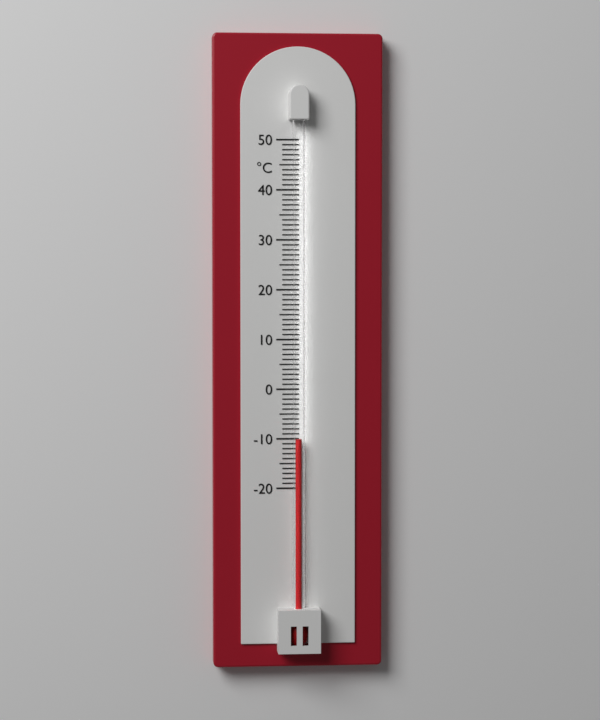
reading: -10 °C
